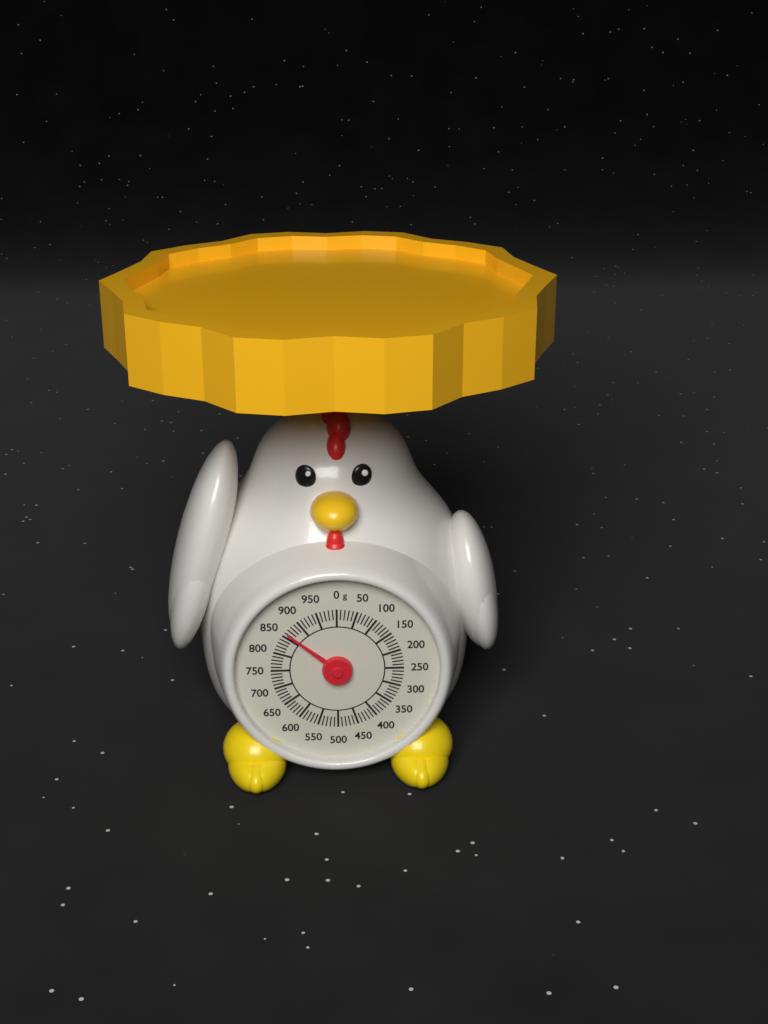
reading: 860 g
